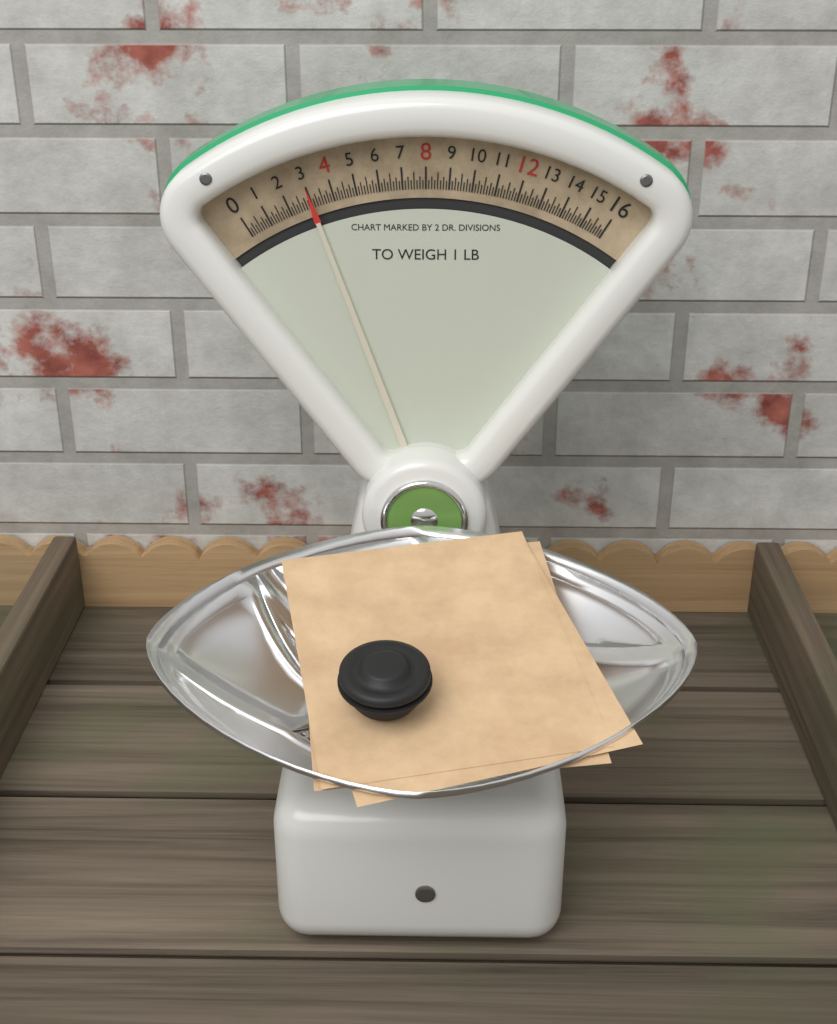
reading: 3.000 oz
